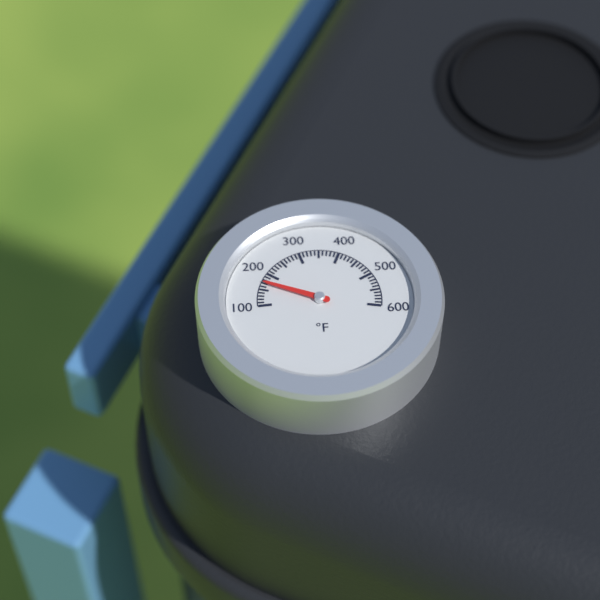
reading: 170 °F
